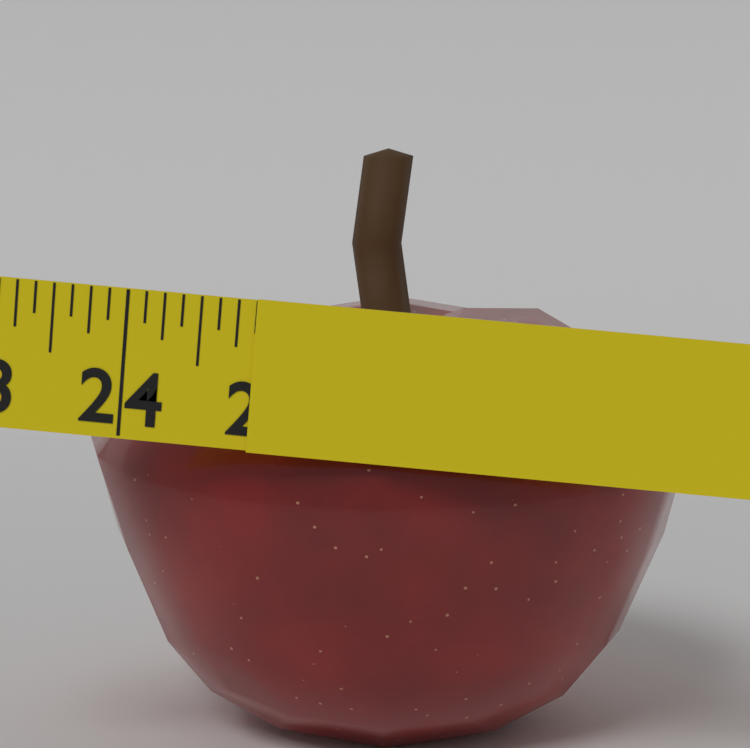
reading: 24.875 in
